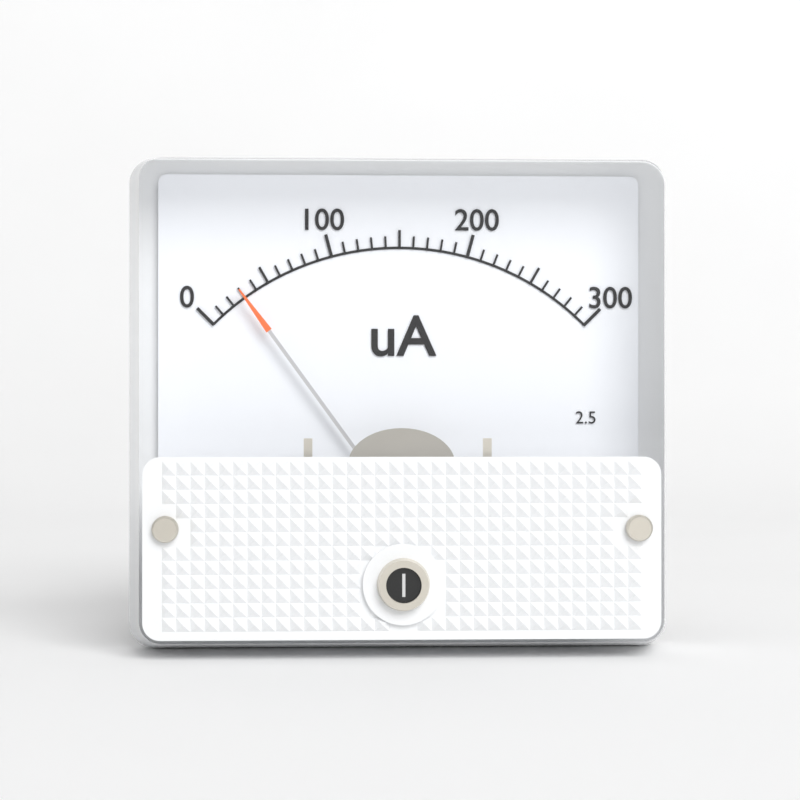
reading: 30 uA
